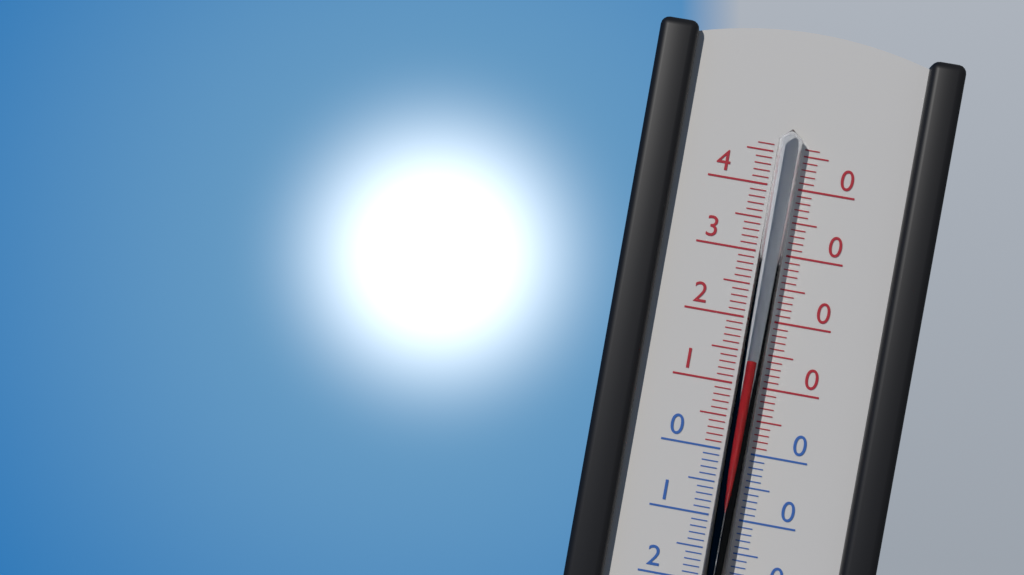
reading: 14 °C
